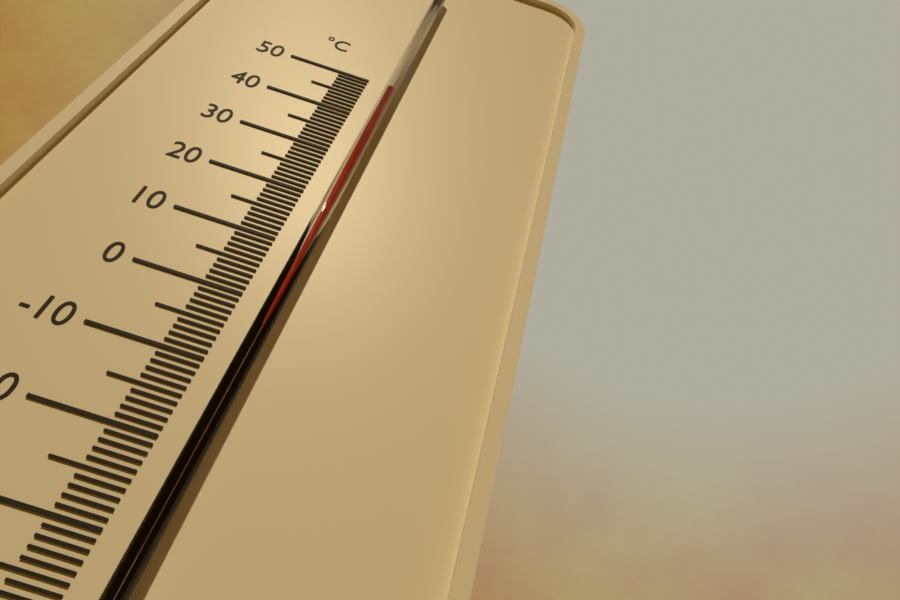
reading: 47 °C
